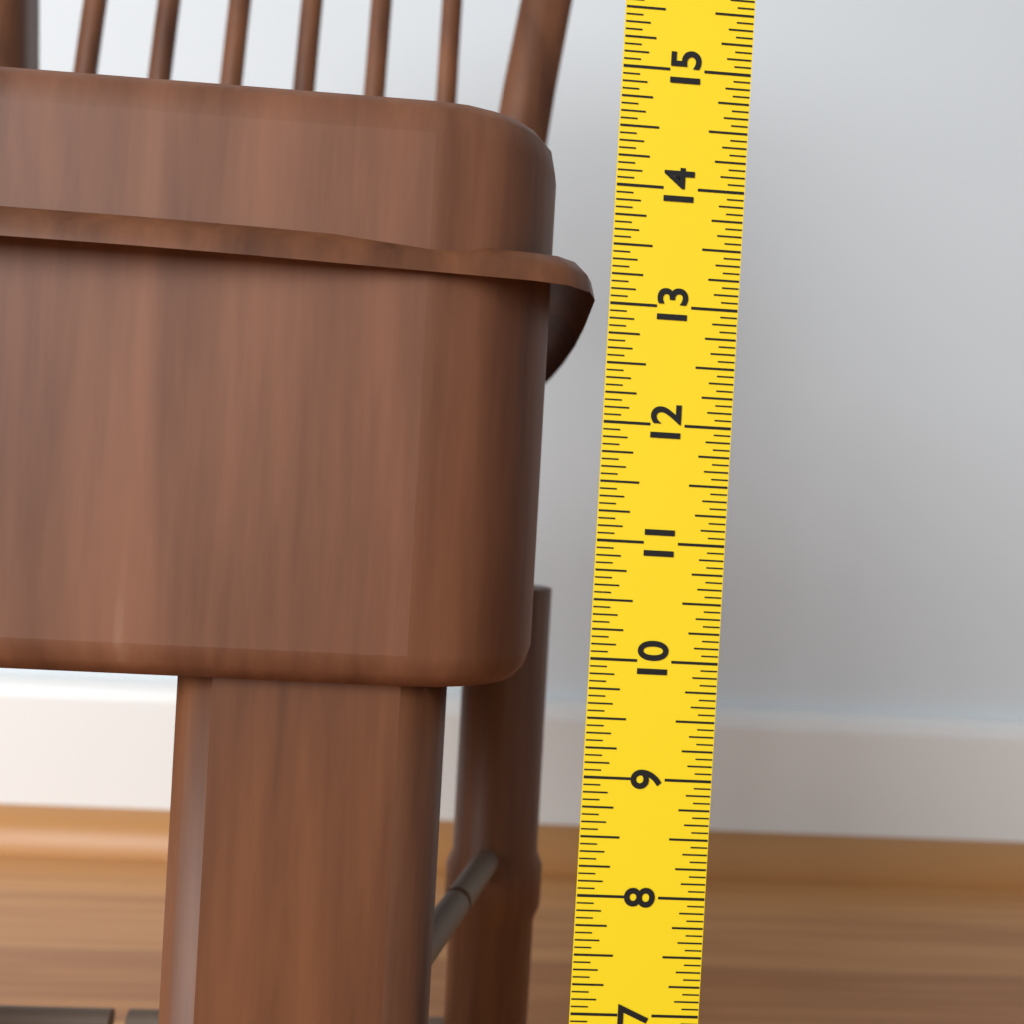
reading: 14.6250 in
